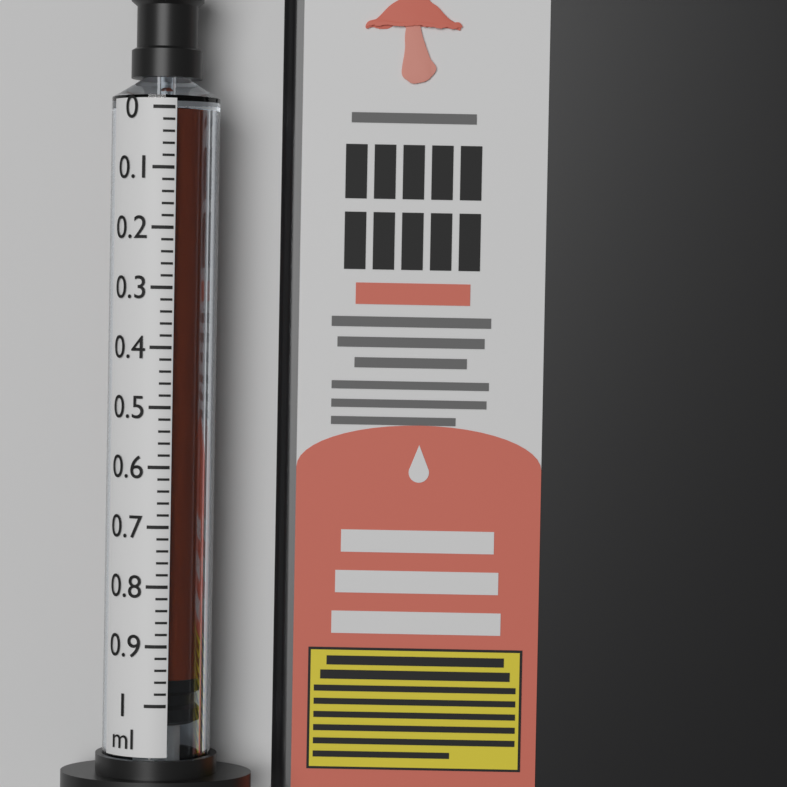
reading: 0.96 ml
